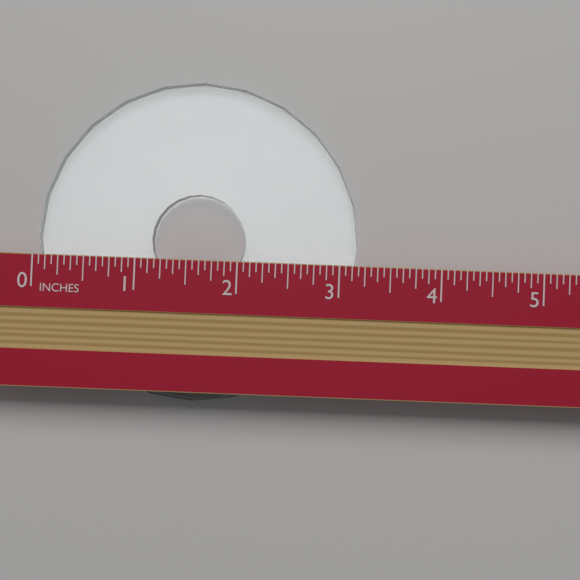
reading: 3.1875 in
